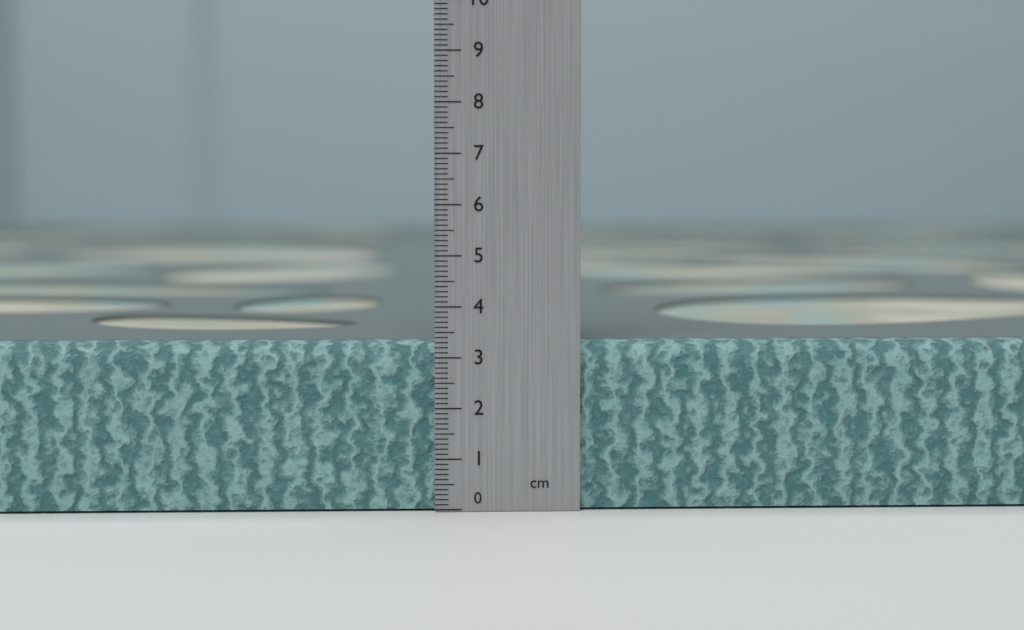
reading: 3.3 cm
